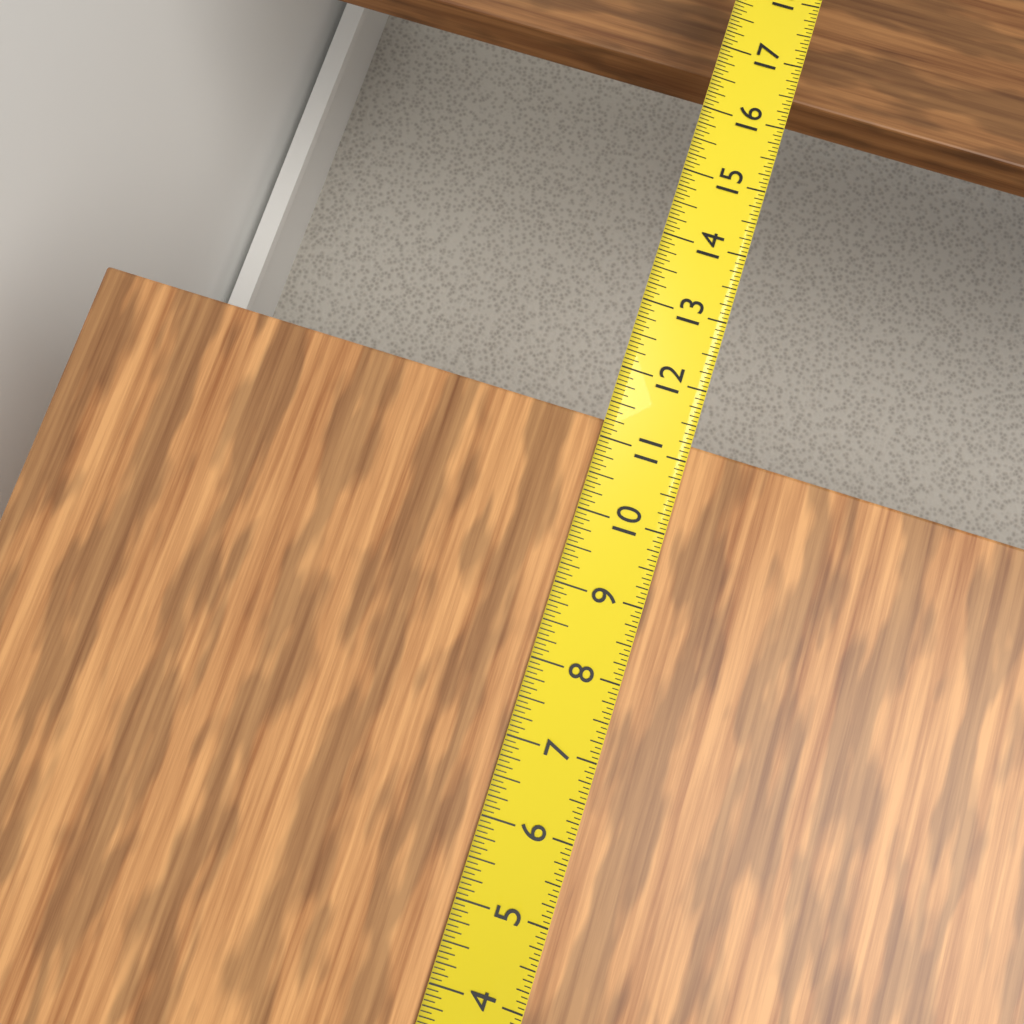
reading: 11.2500 in
